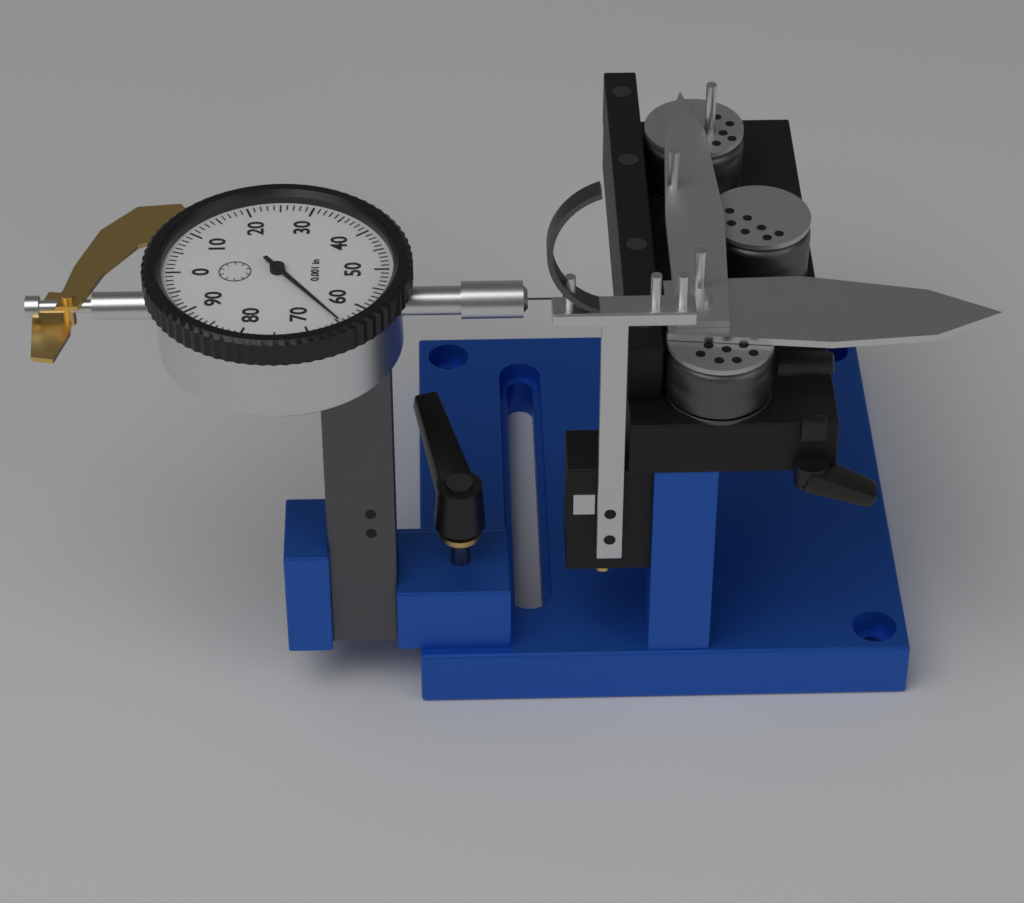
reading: 0.065 in
